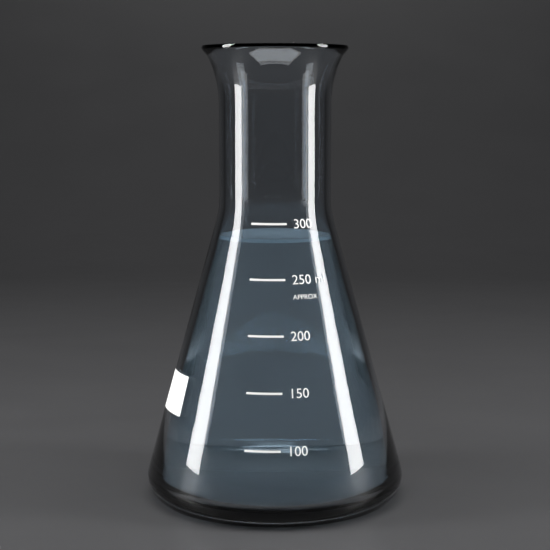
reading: 285 ml
